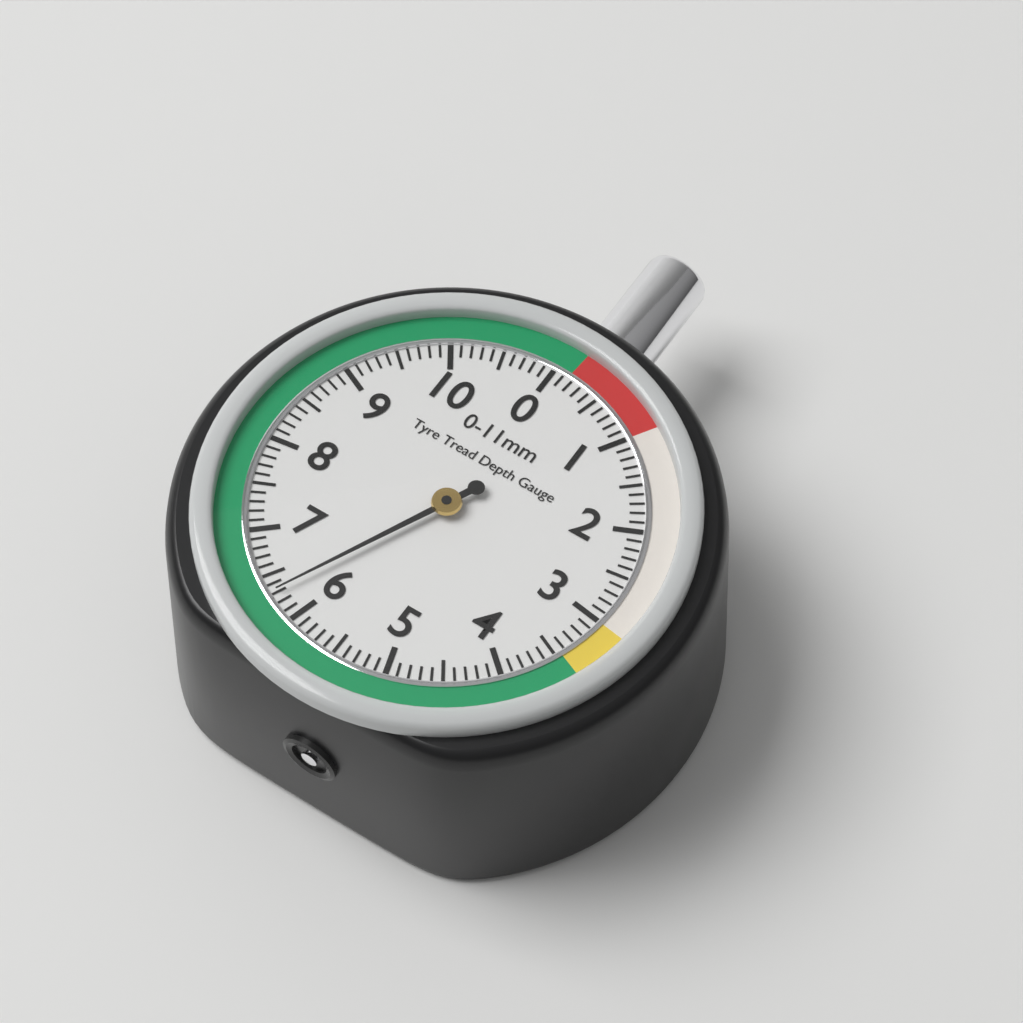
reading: 6.3 mm
